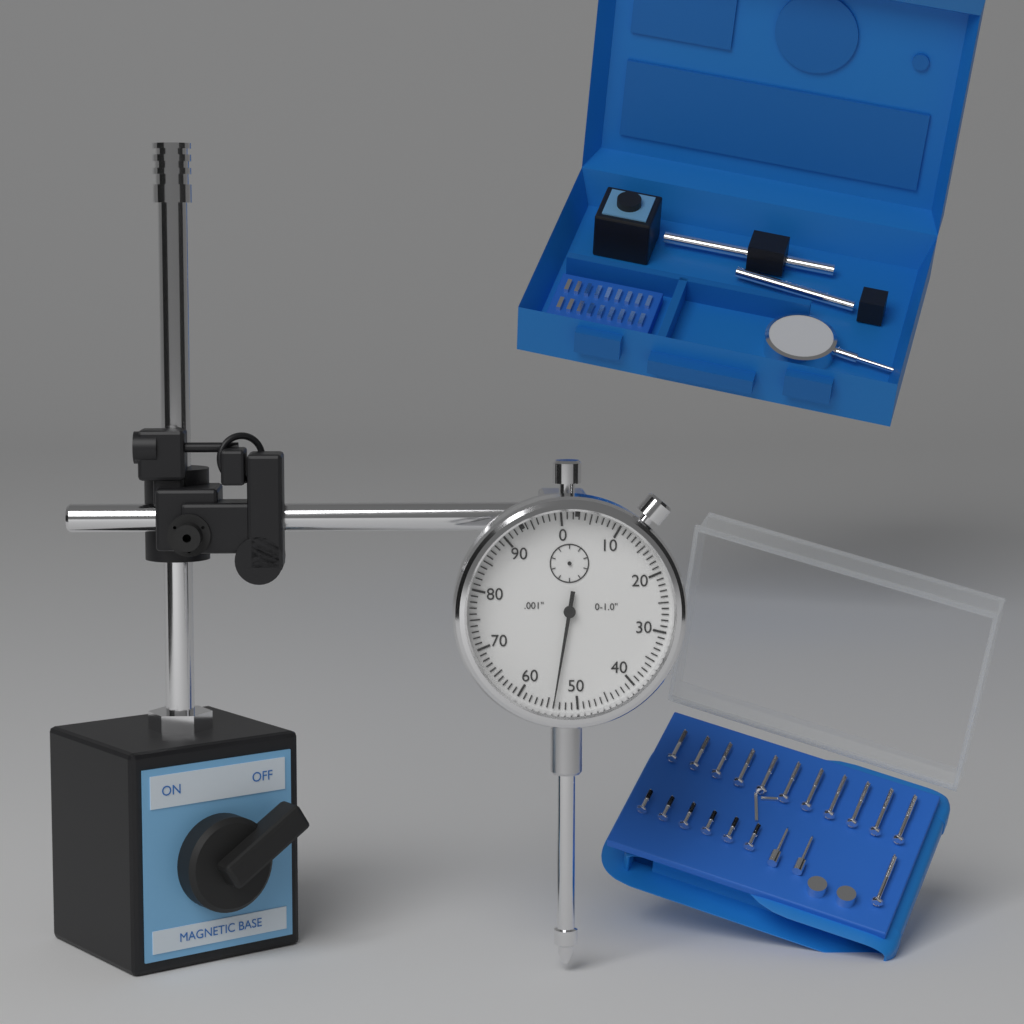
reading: 0.054 in
